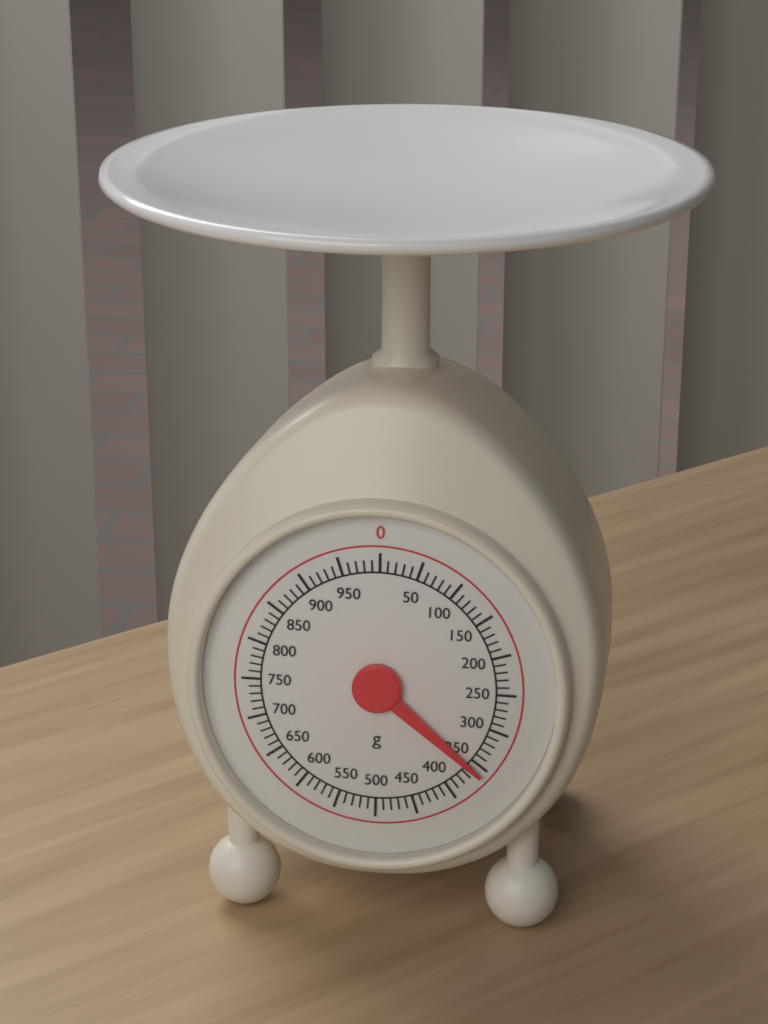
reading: 360 g
